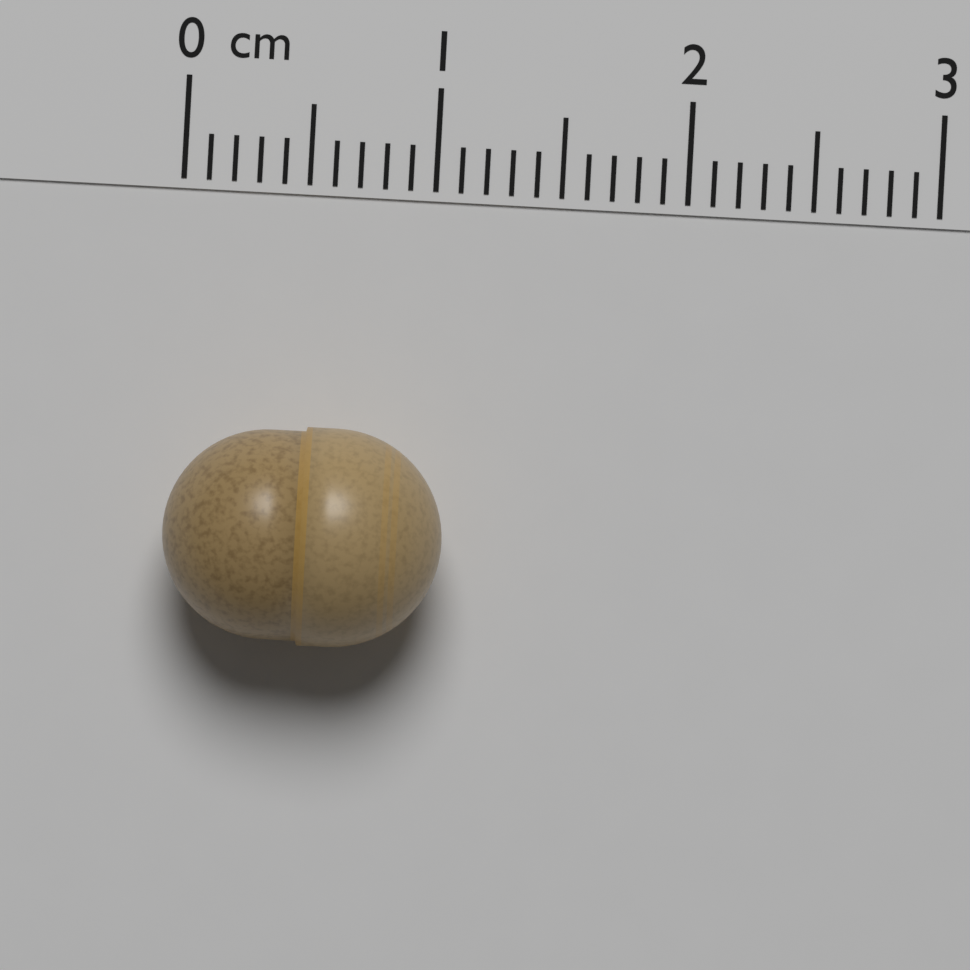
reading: 1.1 cm
